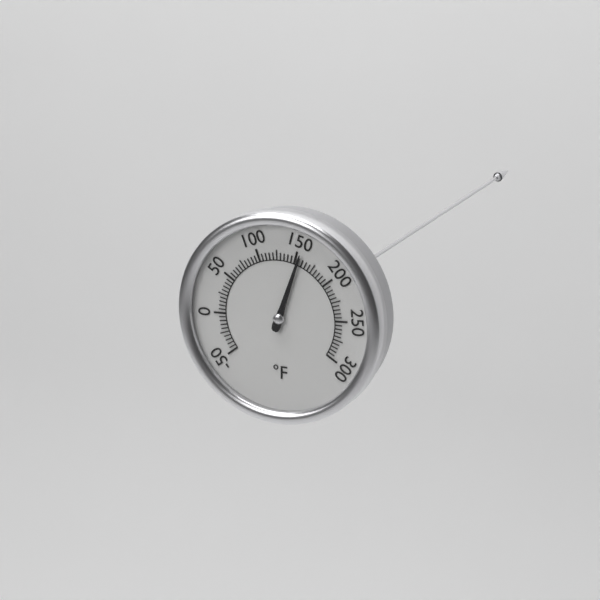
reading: 155 °F
